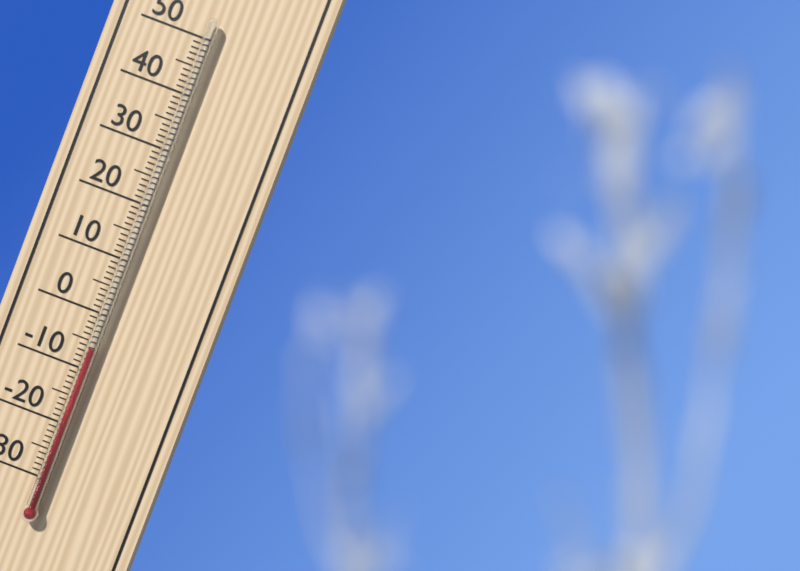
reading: -6 °C
